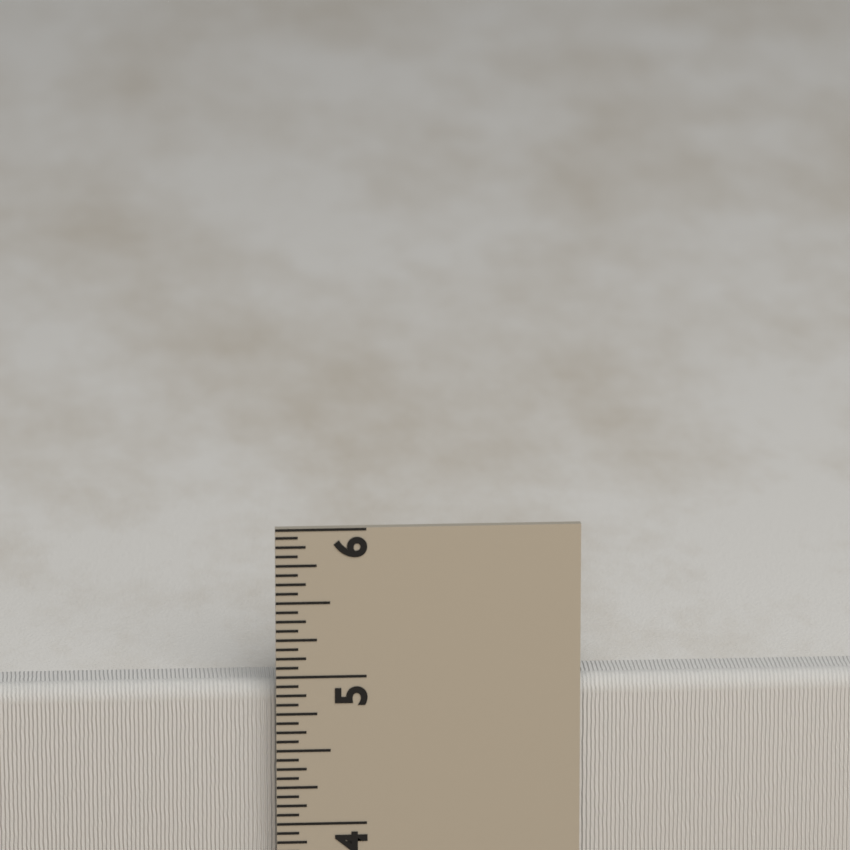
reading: 4.9375 in
